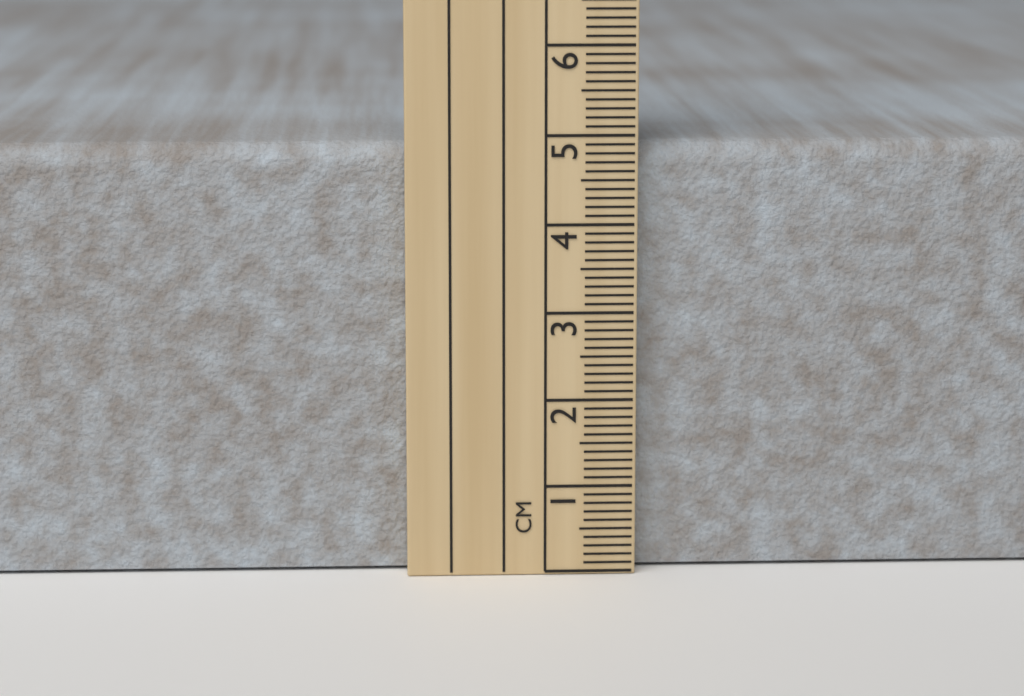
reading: 4.9 cm
